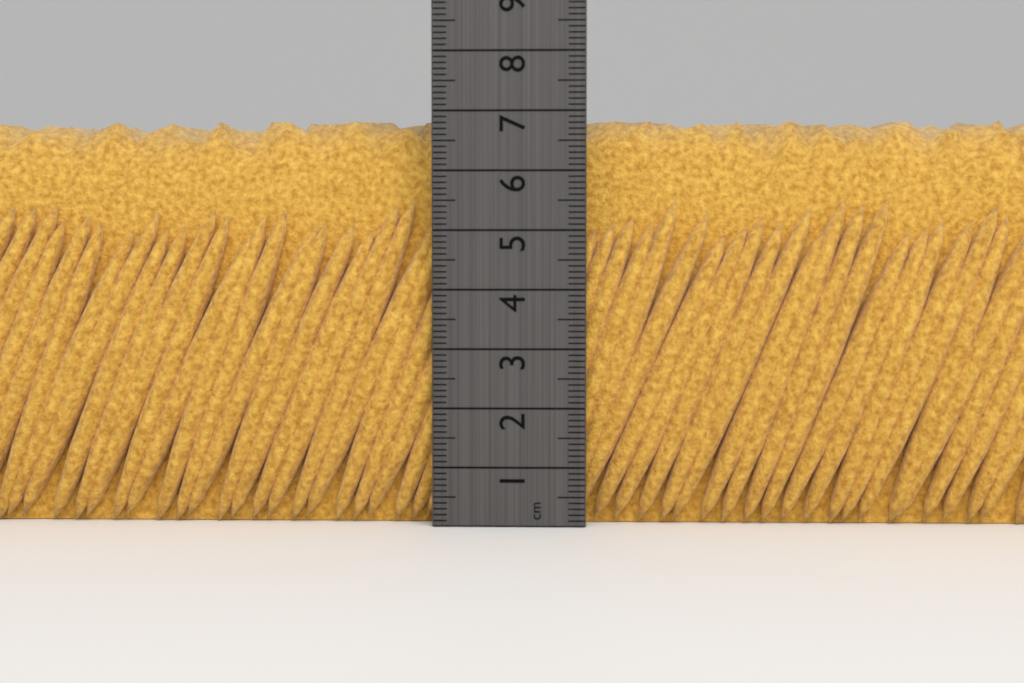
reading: 6.9 cm
